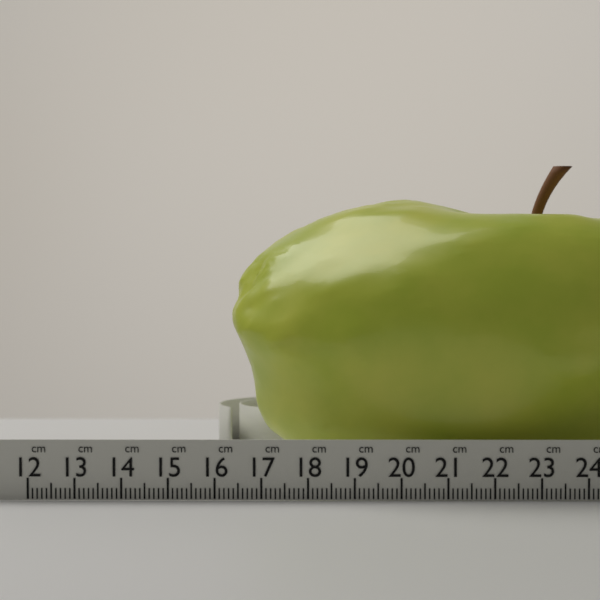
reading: 16.1 cm
